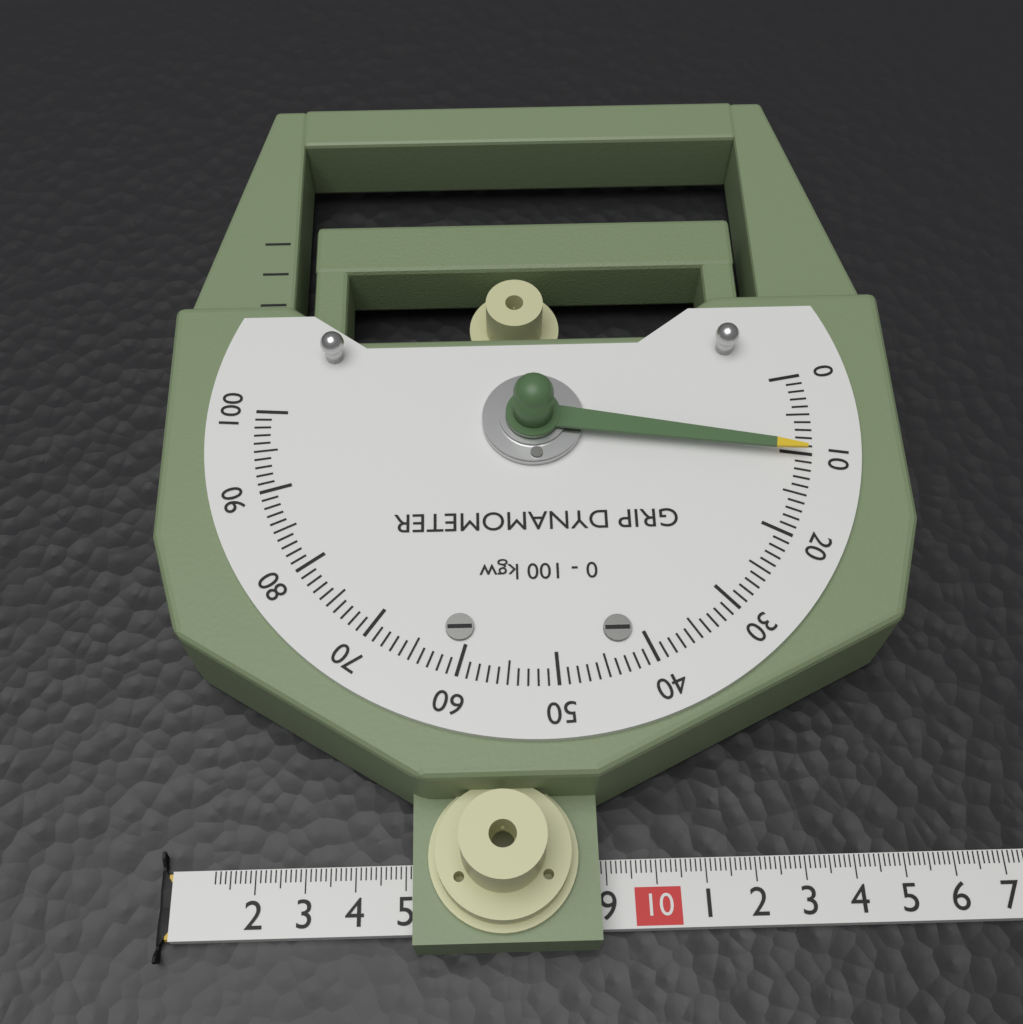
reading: 10 kgw
